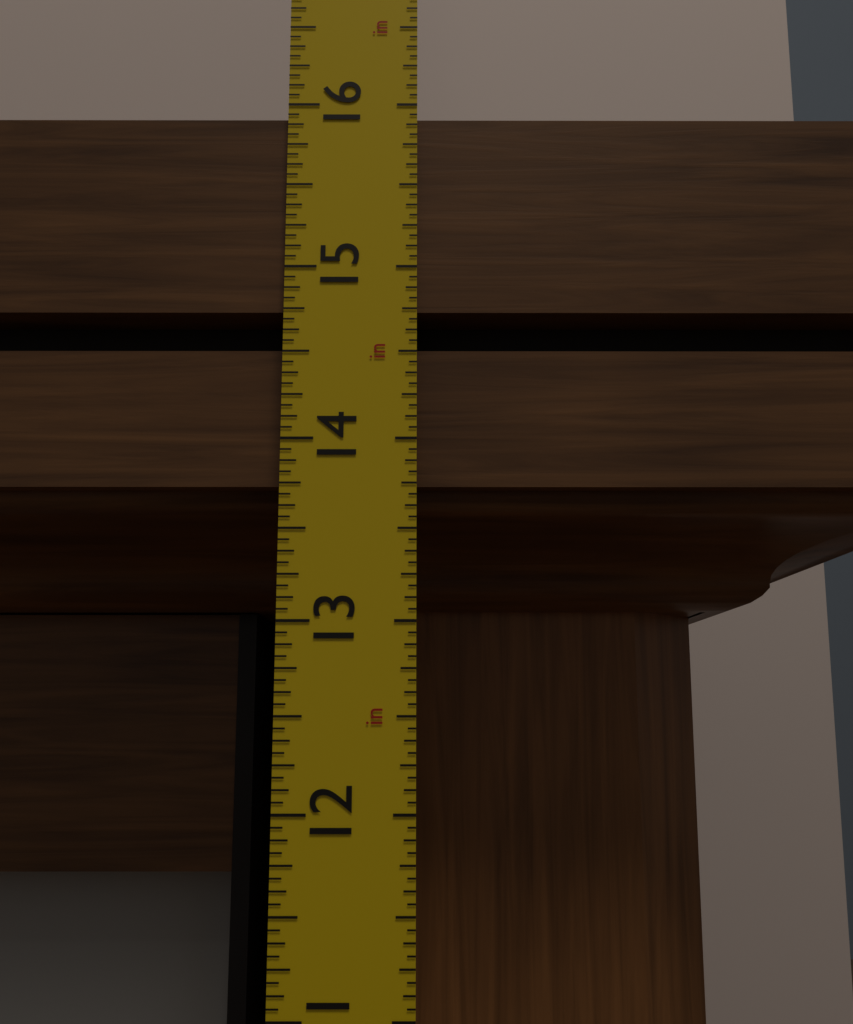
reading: 15.9375 in
